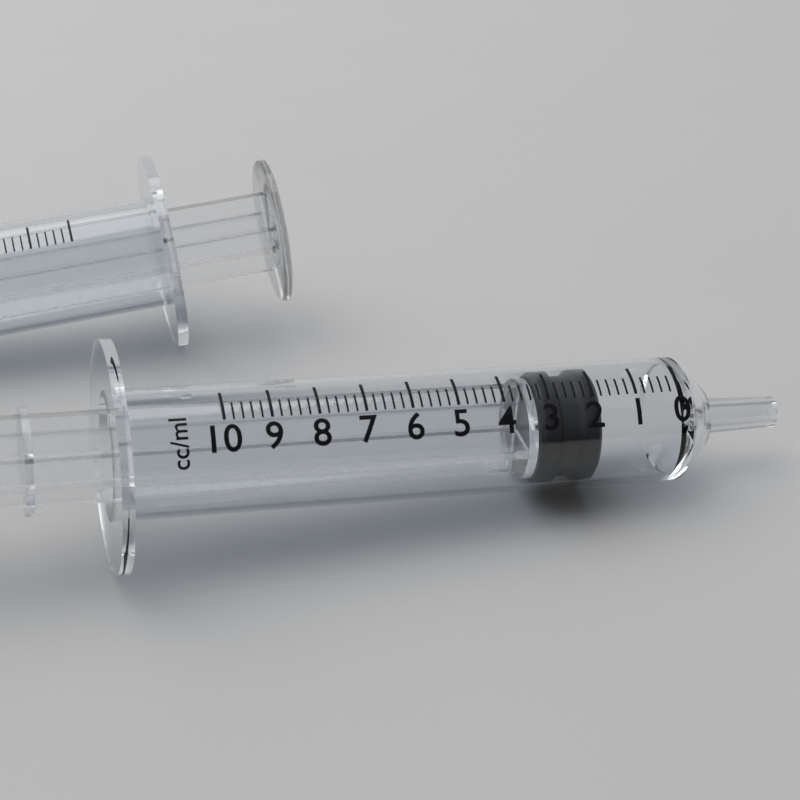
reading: 1.8 ml
